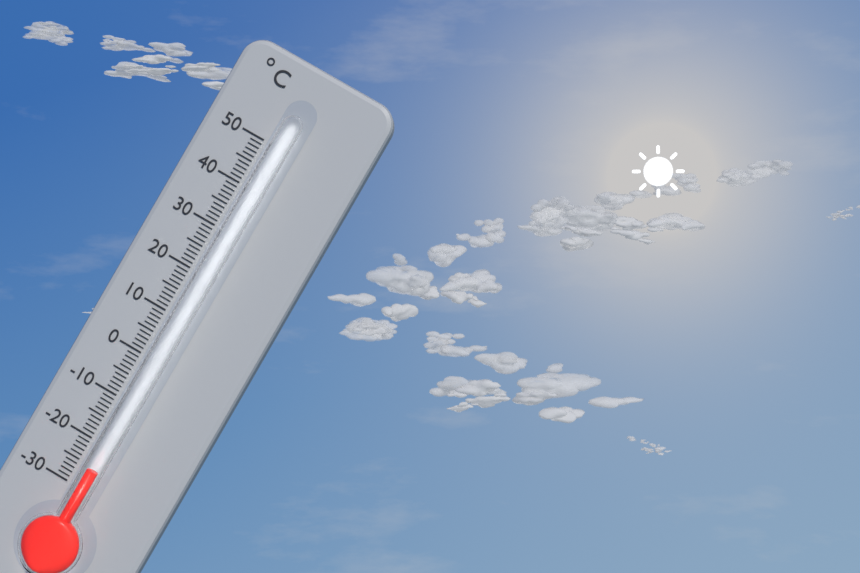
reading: -25 °C
